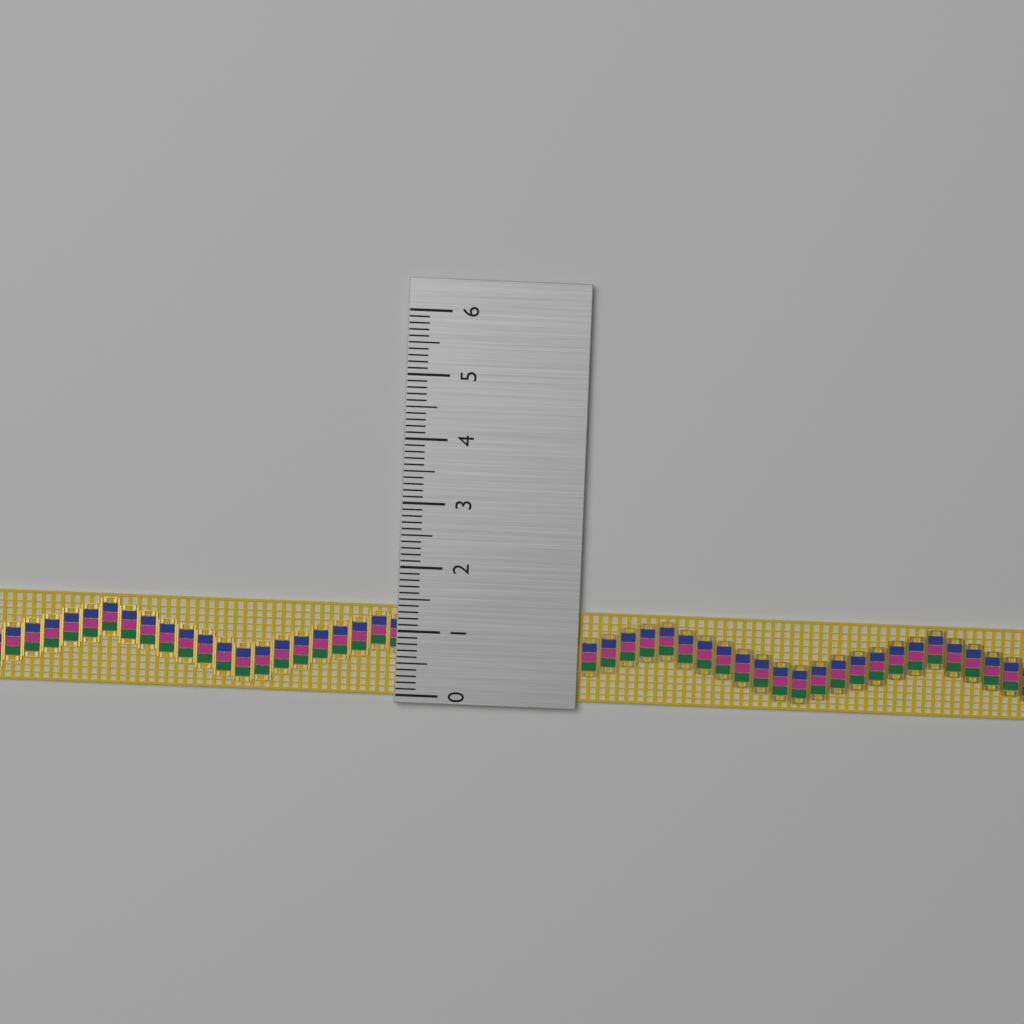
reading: 1.4 (no unit)
